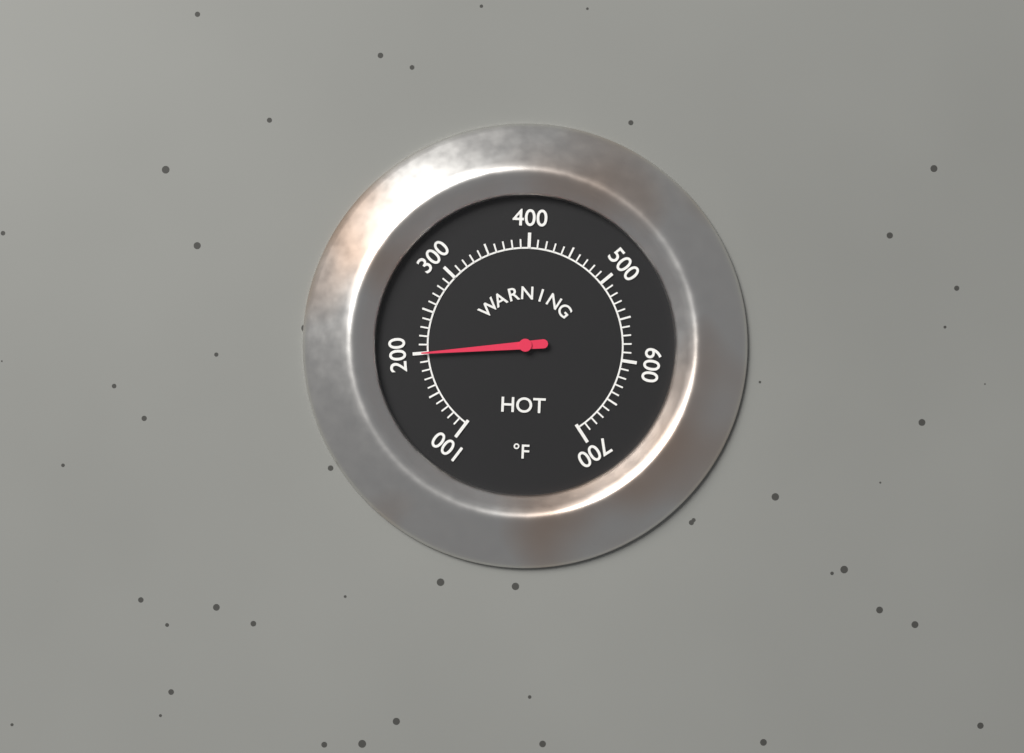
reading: 200 °F
